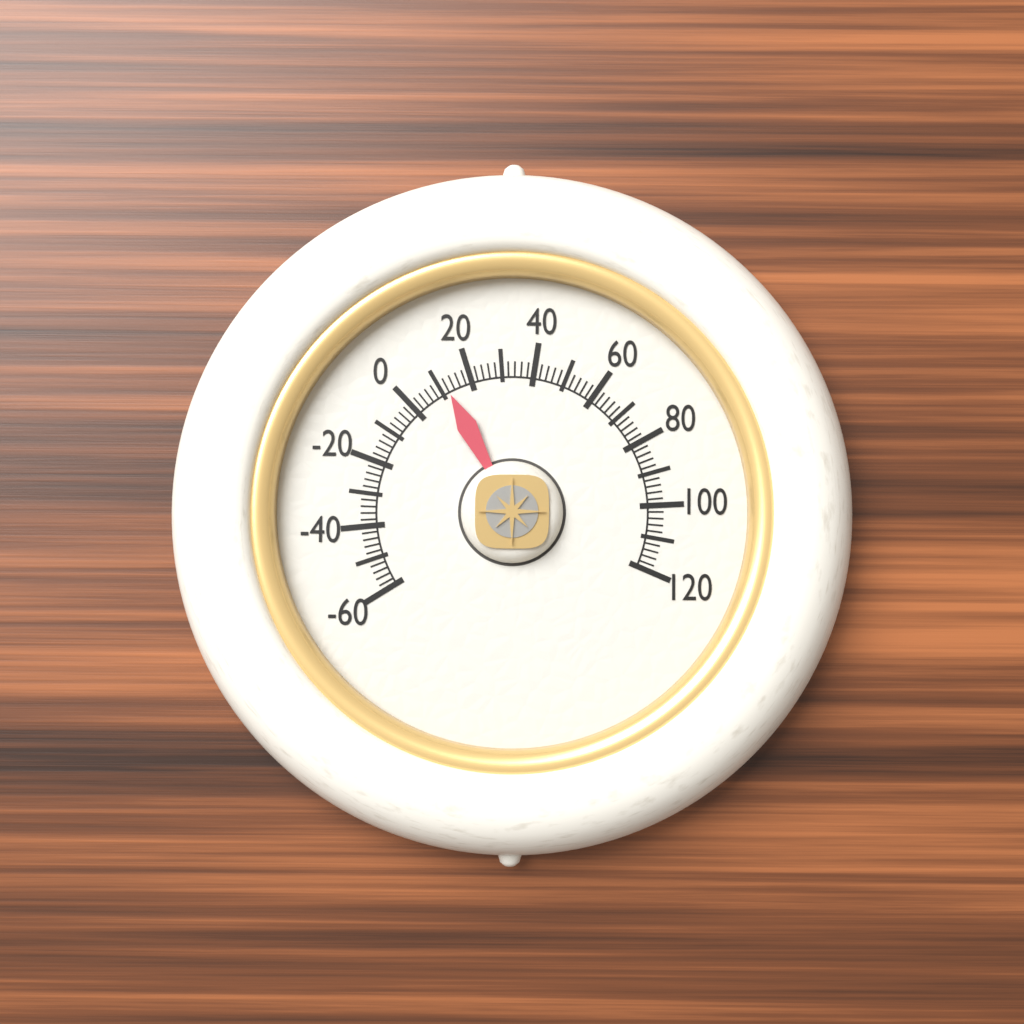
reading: 12 (no unit)
